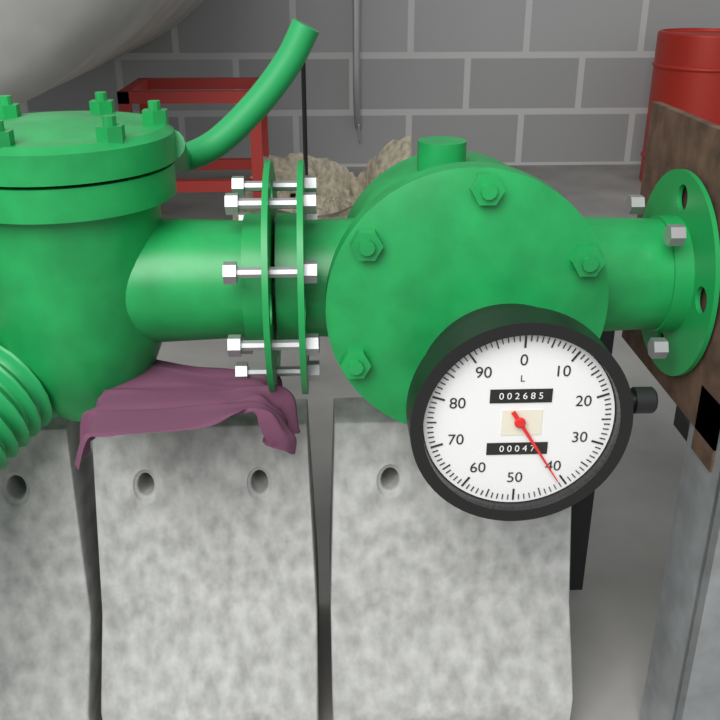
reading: 41 L
